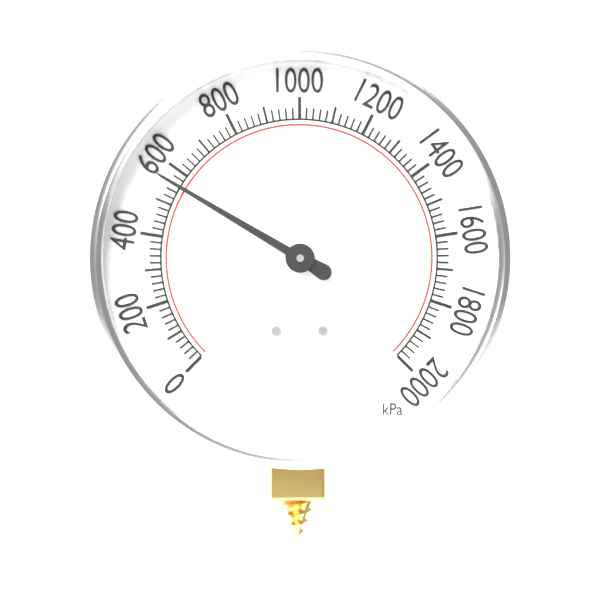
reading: 560 kPa
